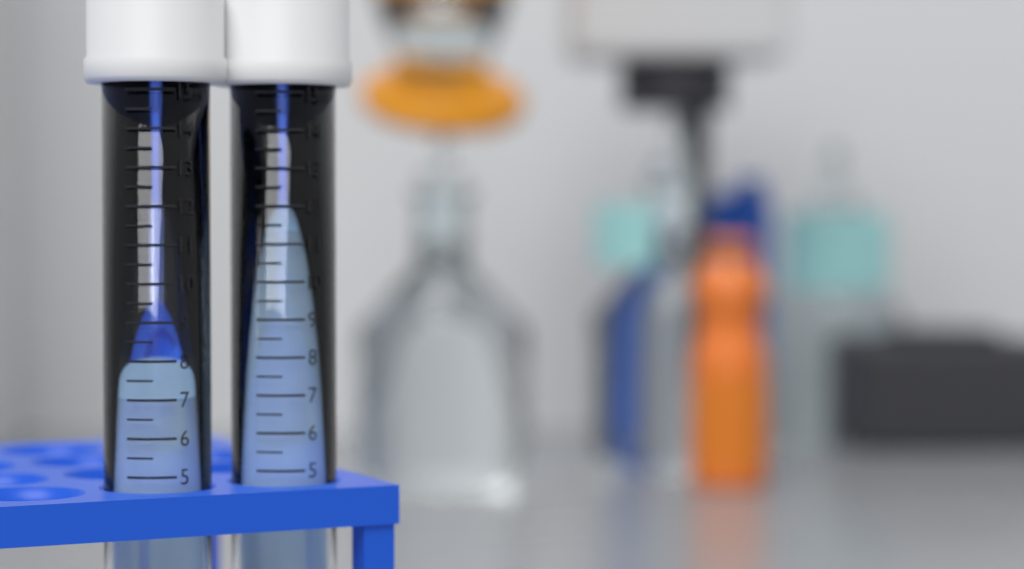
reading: 7.0 ml
